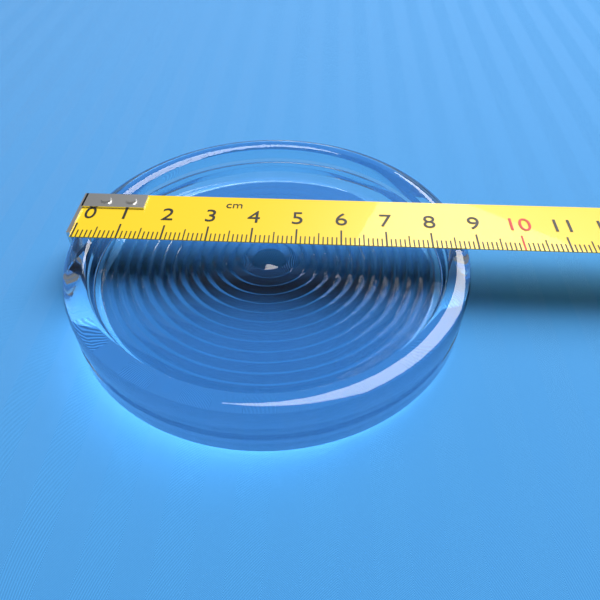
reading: 8.8 cm
